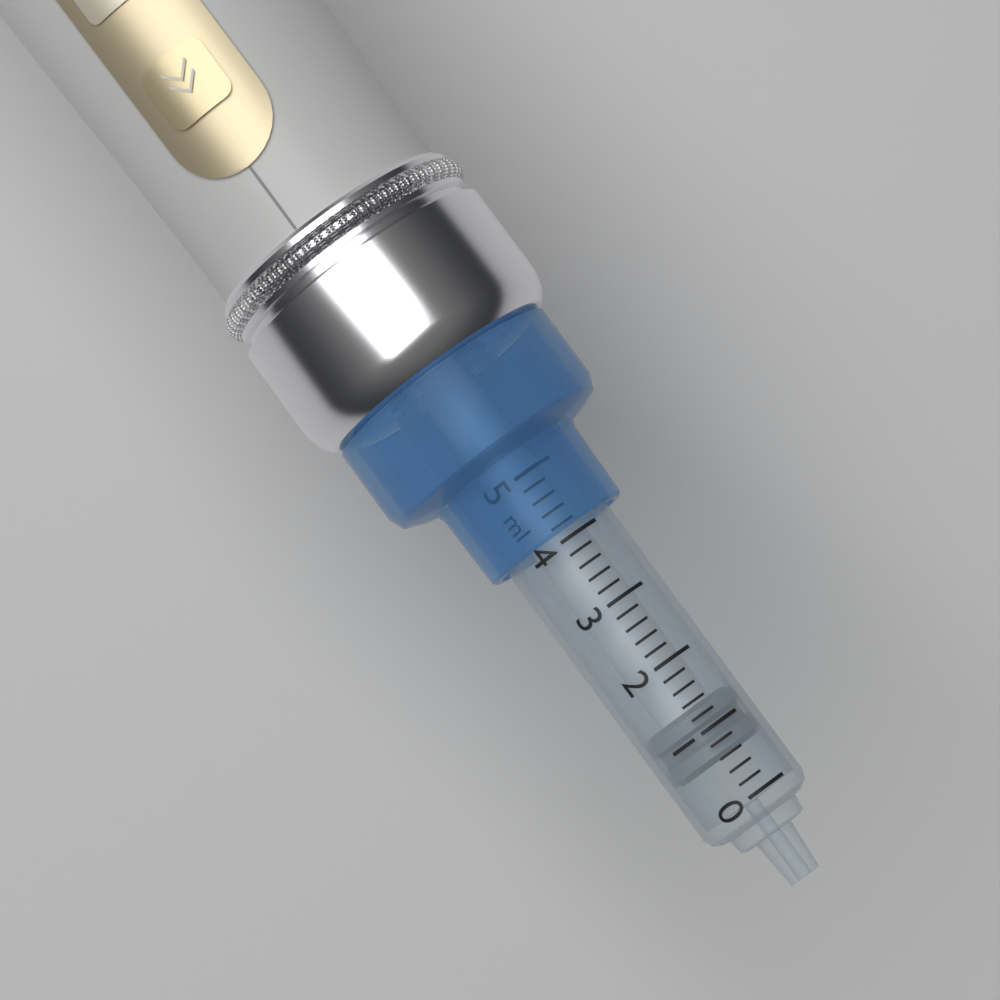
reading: 0.6 ml
